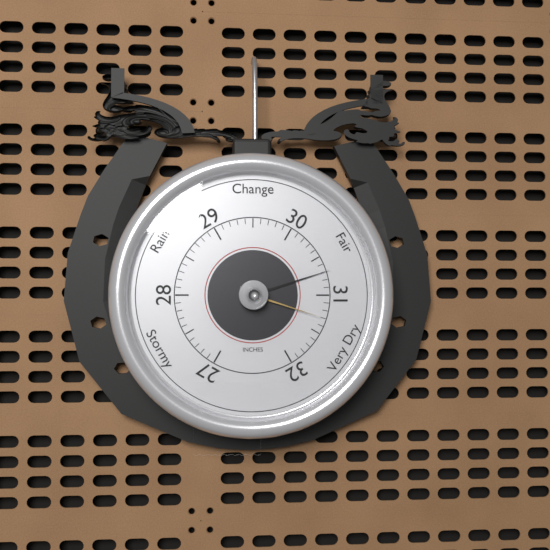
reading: 30.7 inHg
